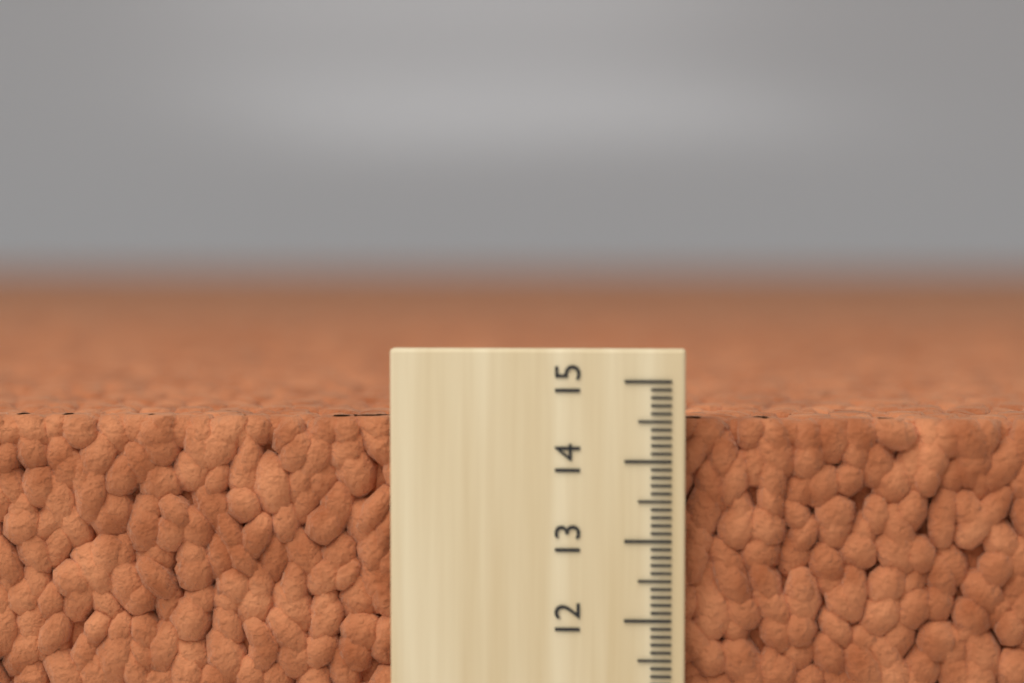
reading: 14.5 (no unit)
